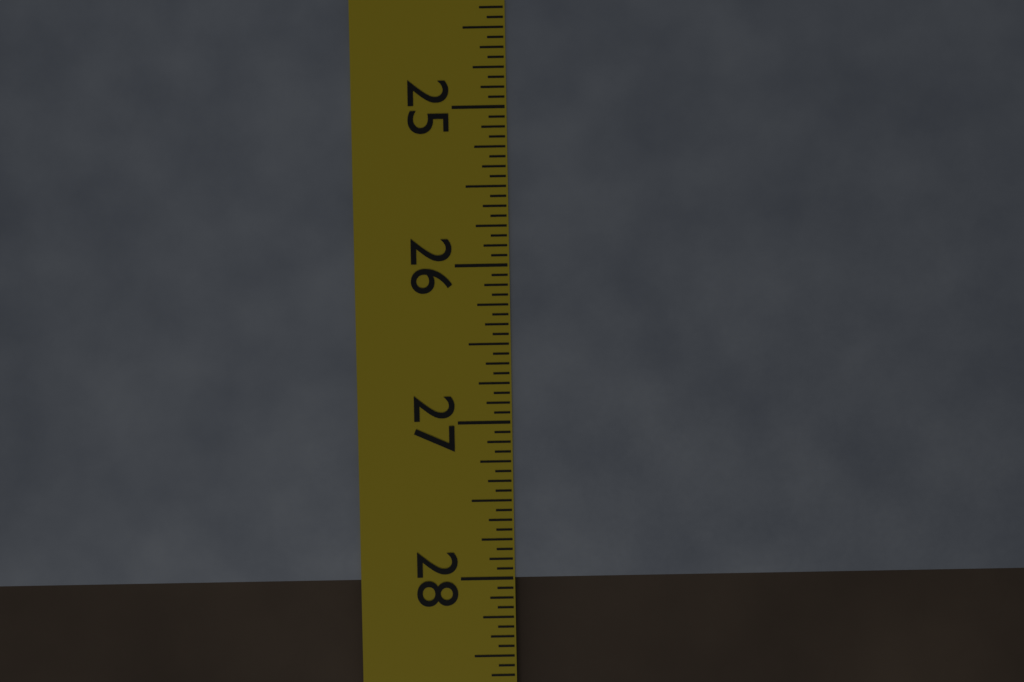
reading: 28.0000 in
